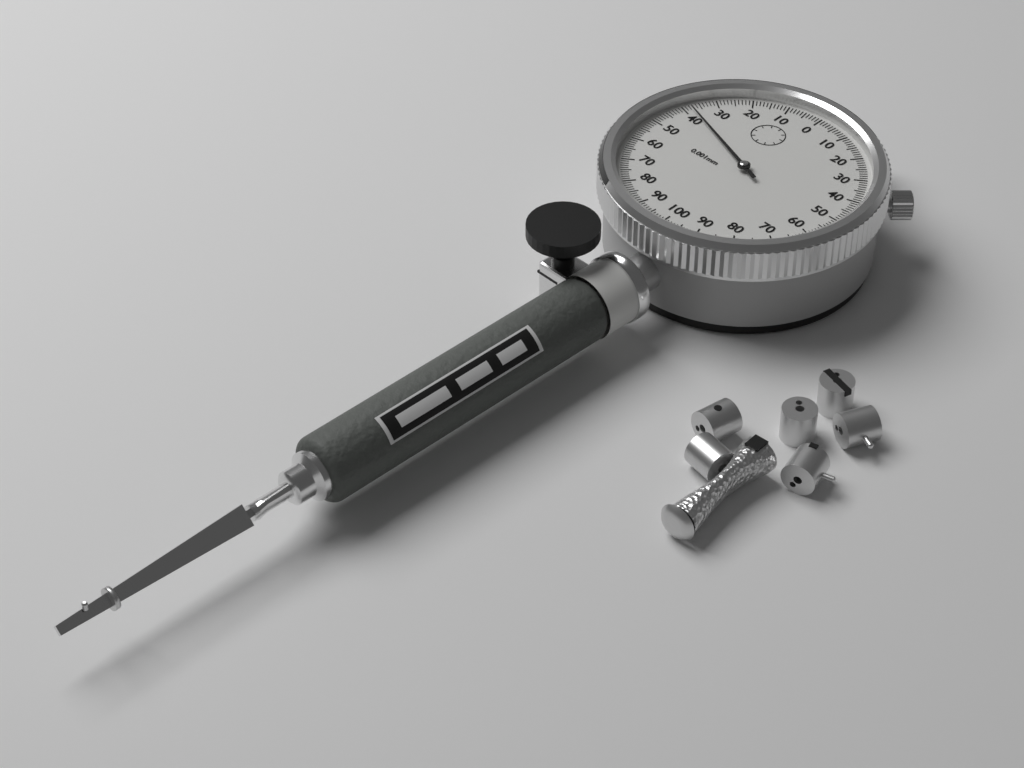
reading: 0.038 mm
